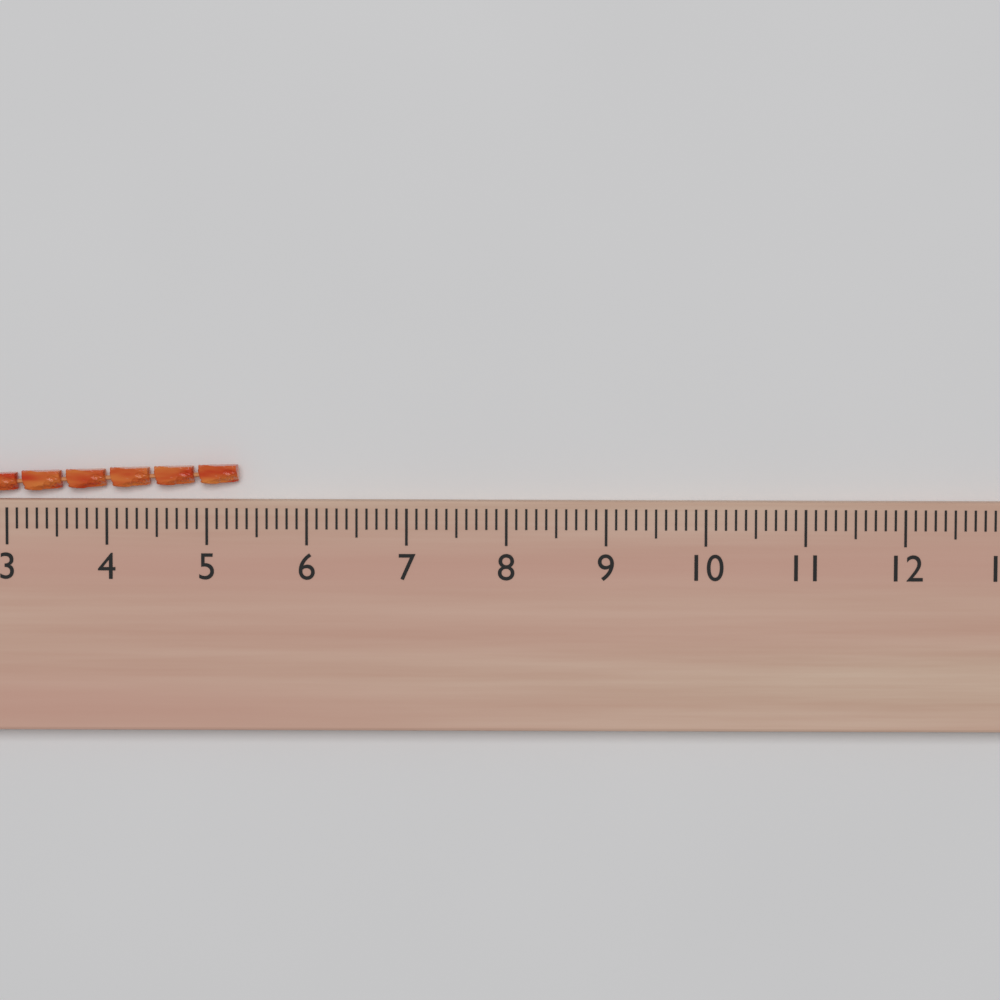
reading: 5.3 (no unit)
